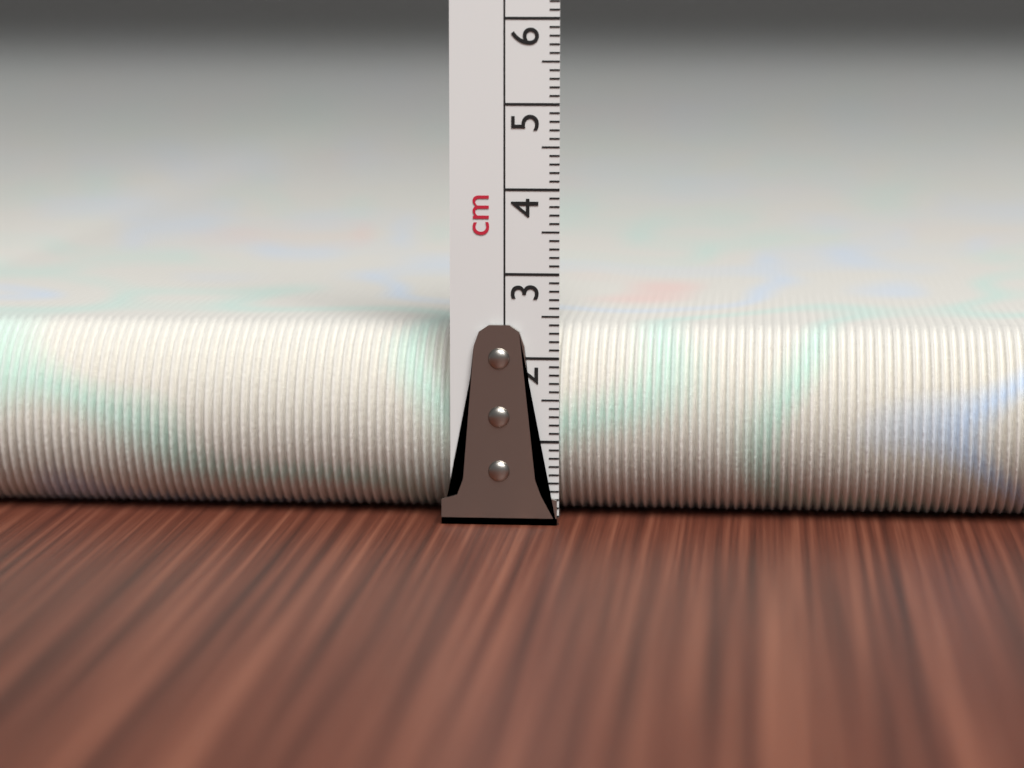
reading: 2.3 cm
